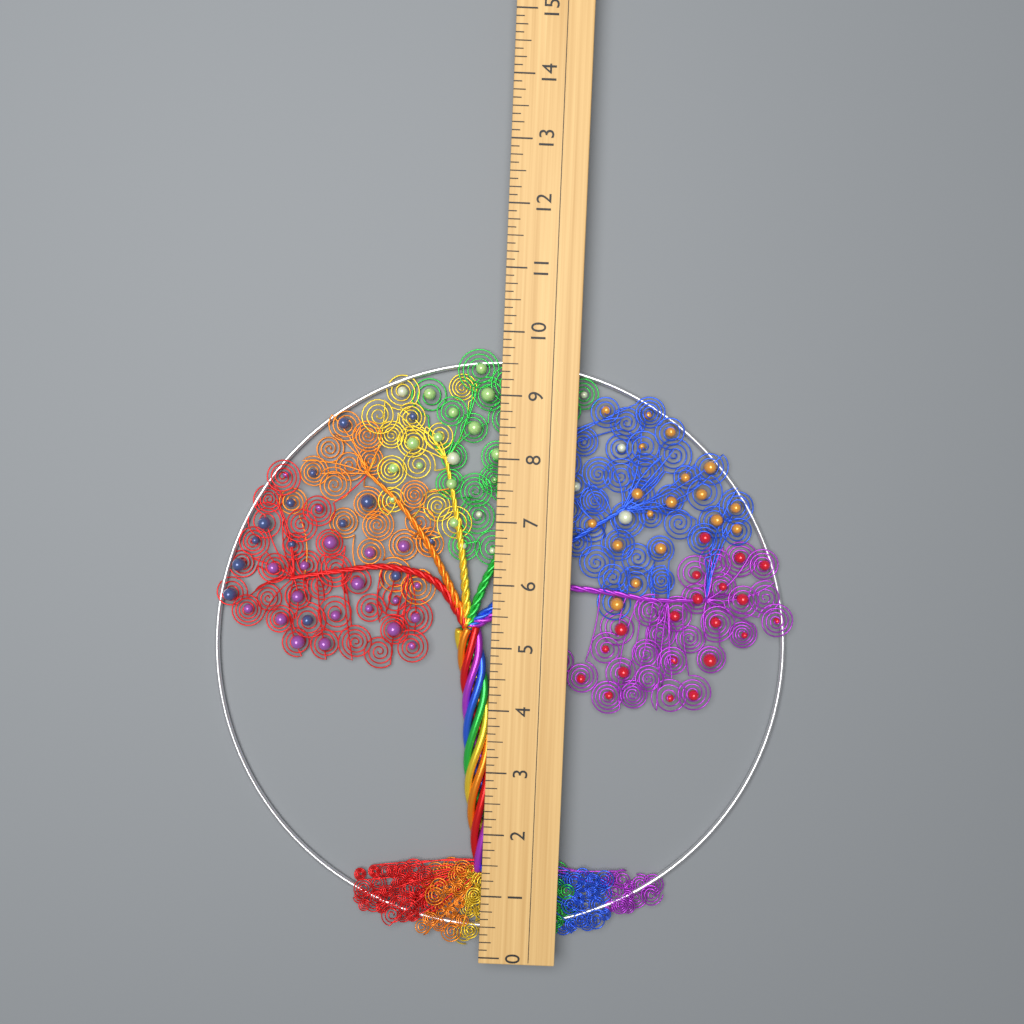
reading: 9.750 (no unit)
